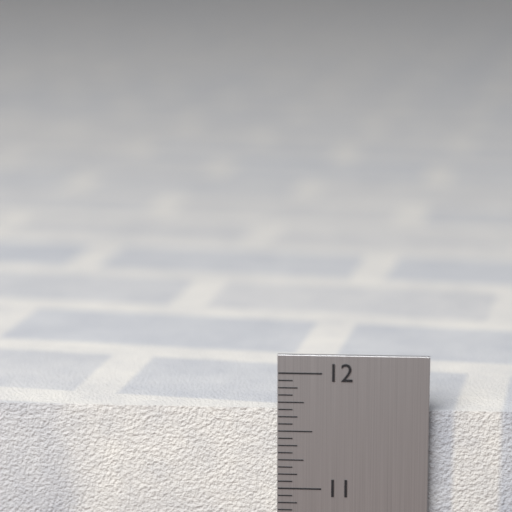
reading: 11.6875 in
